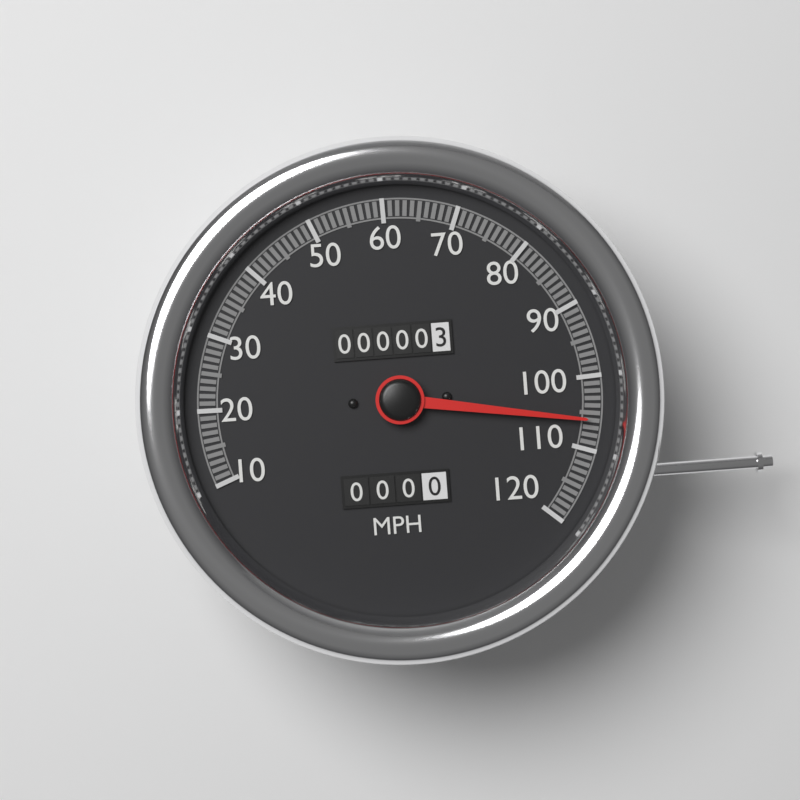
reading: 106 MPH
